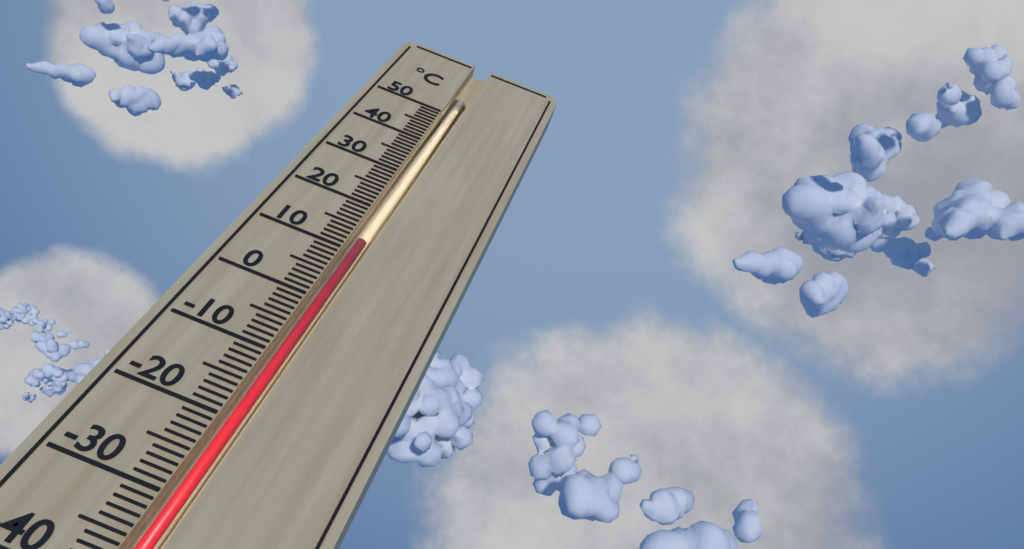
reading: 13 °C
